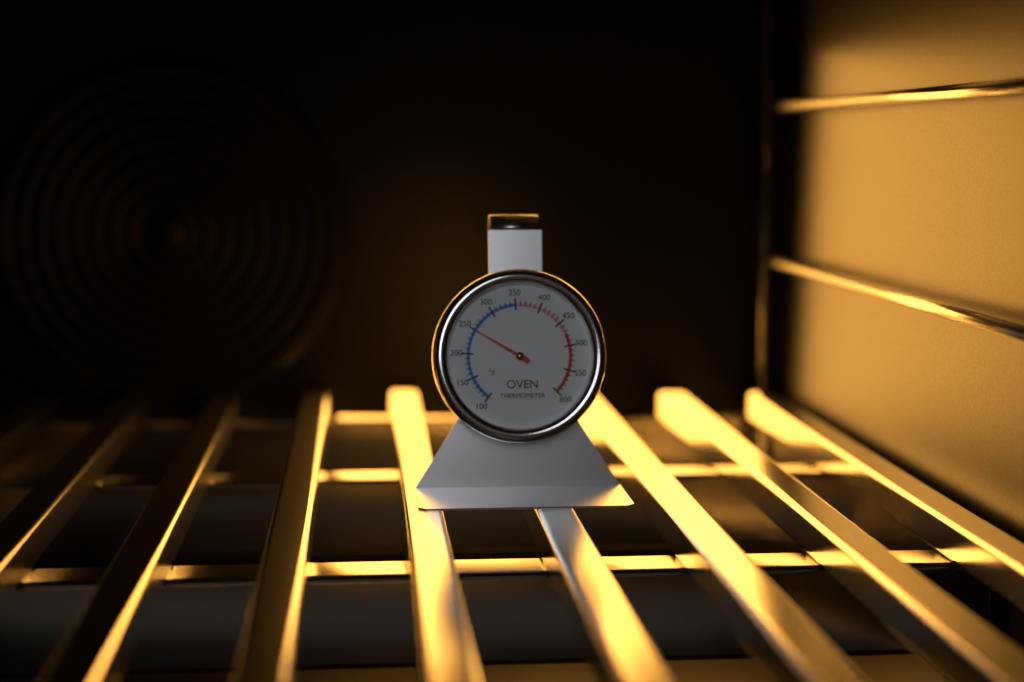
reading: 250 °F
